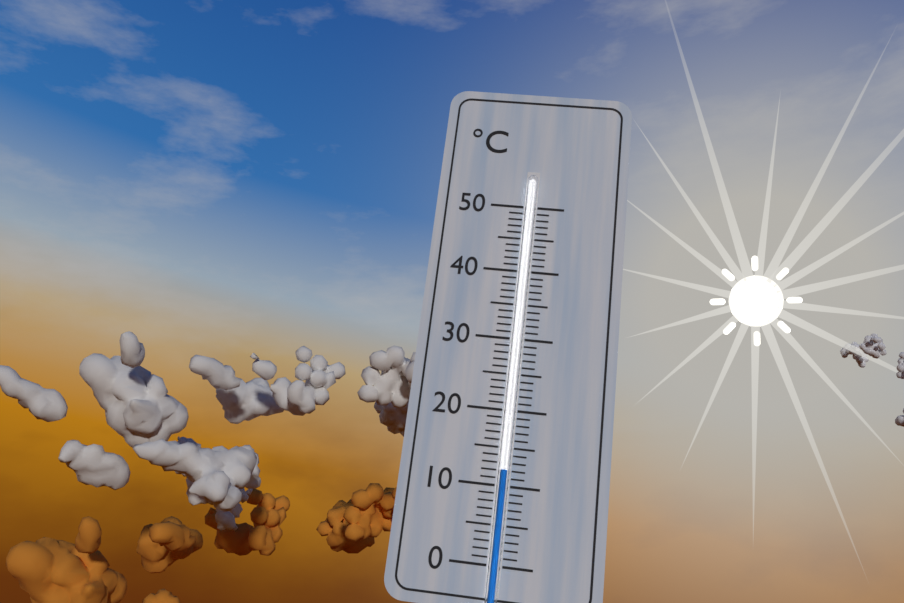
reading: 12 °C
